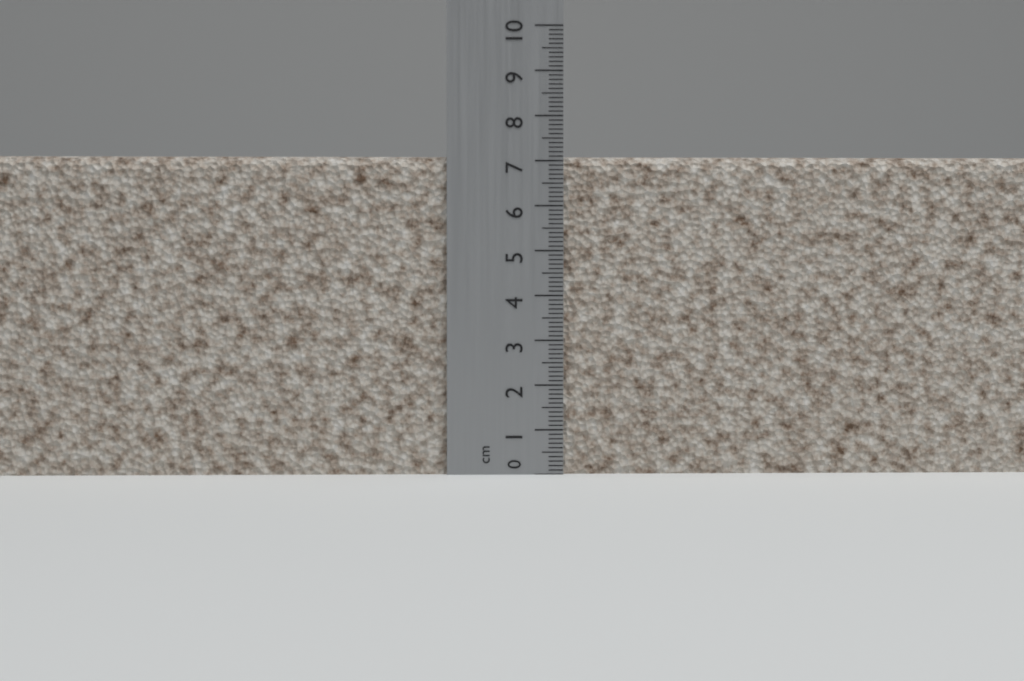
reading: 7.1 cm
